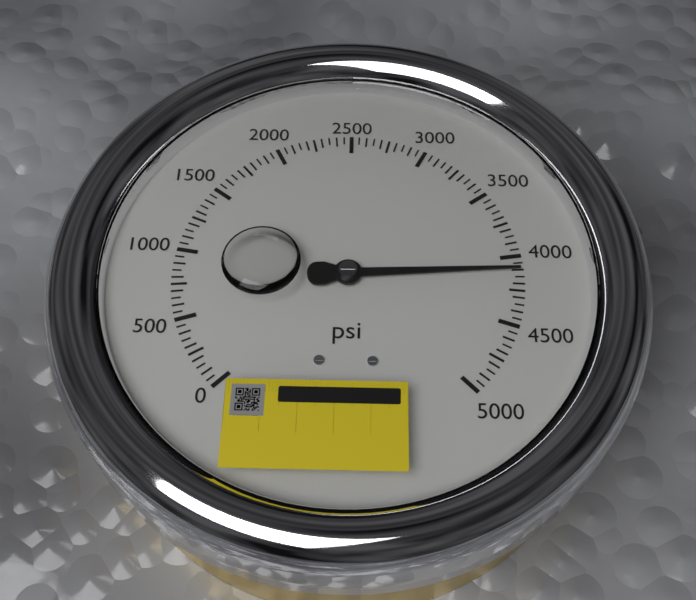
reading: 4100 psi
